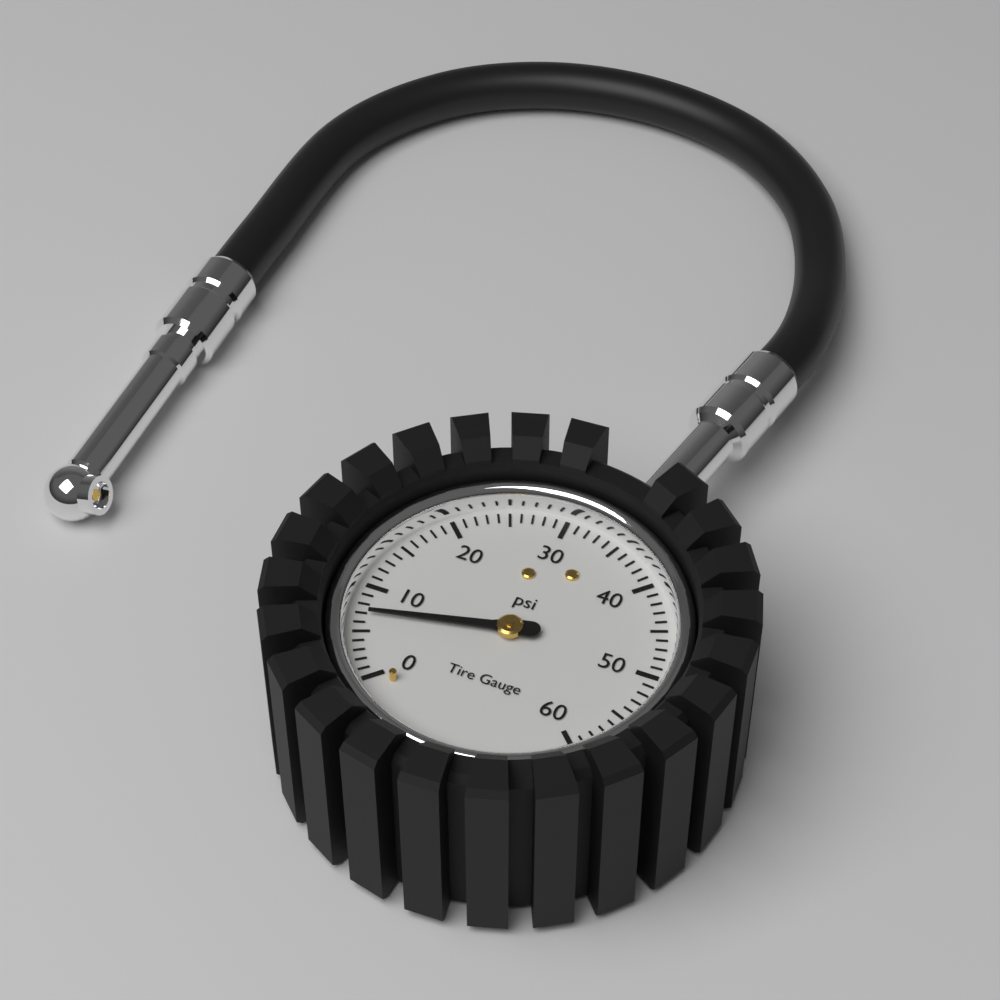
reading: 7 psi
